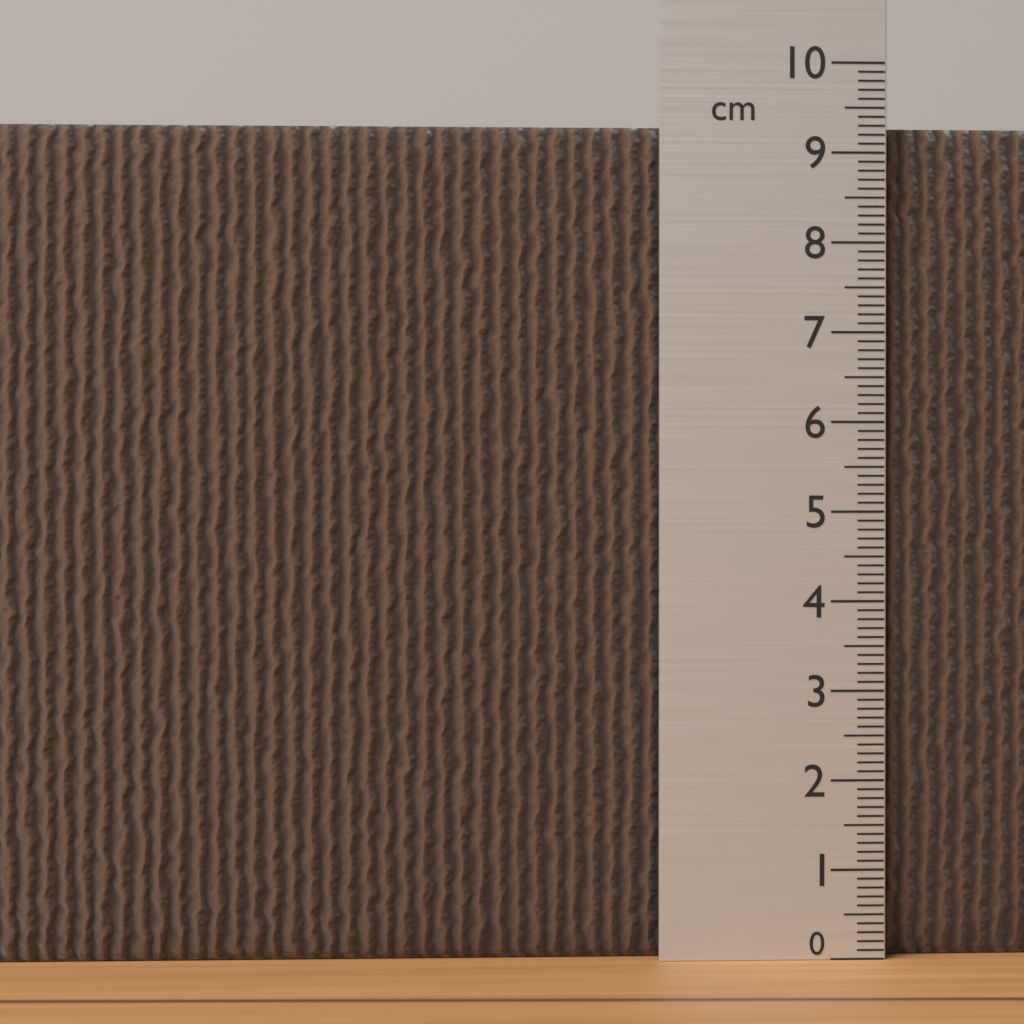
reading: 9.3 cm
